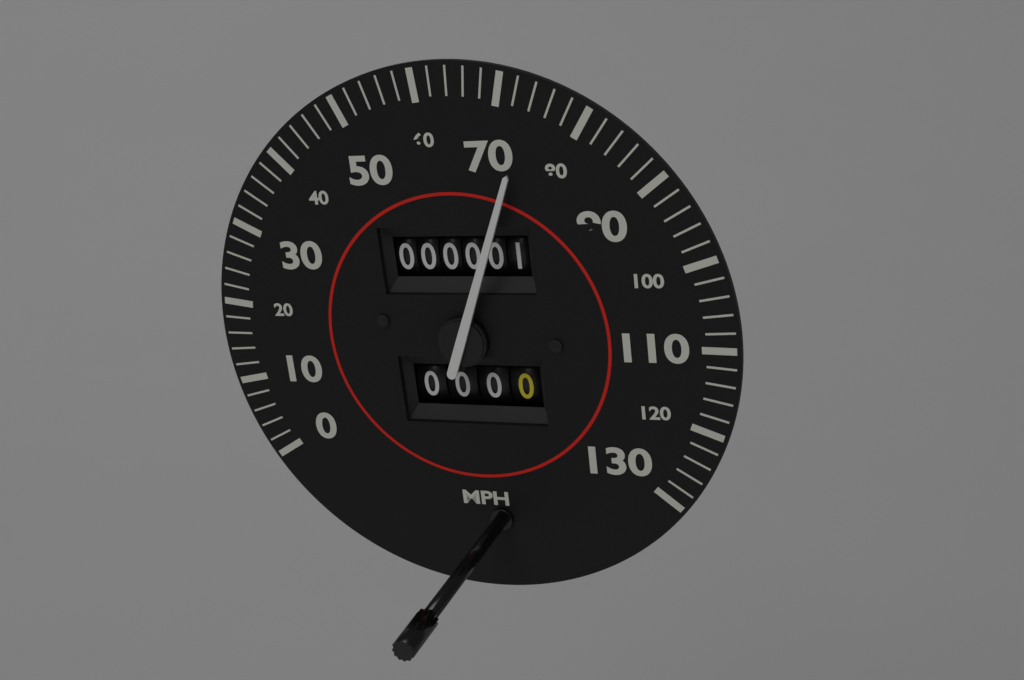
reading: 74 mph
